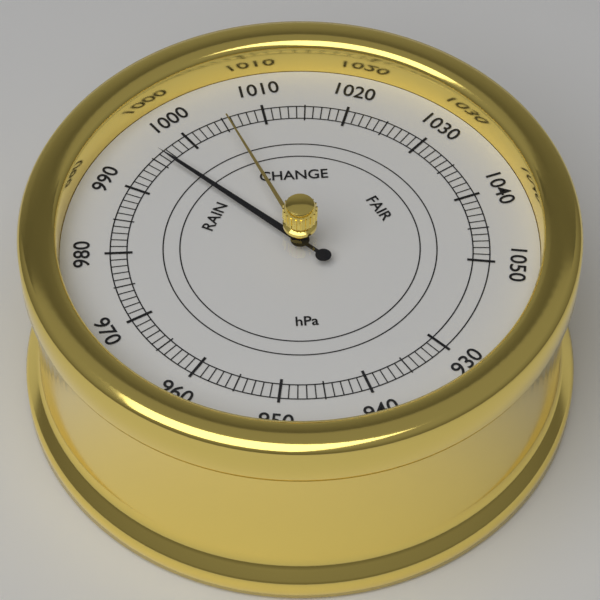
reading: 996 hPa
